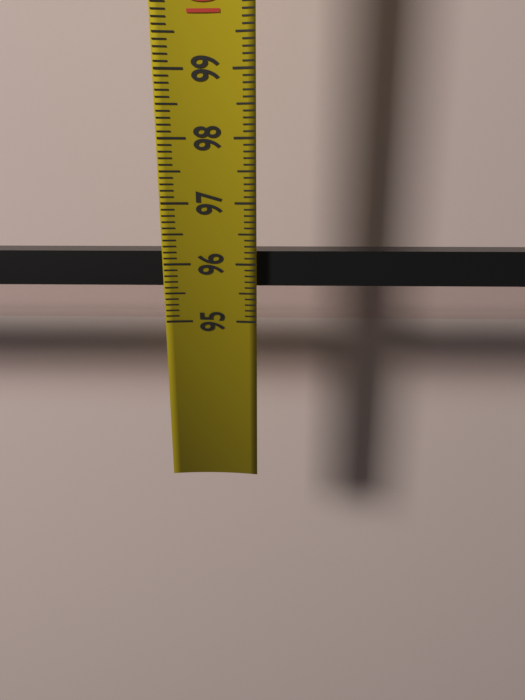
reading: 96.2 (no unit)
